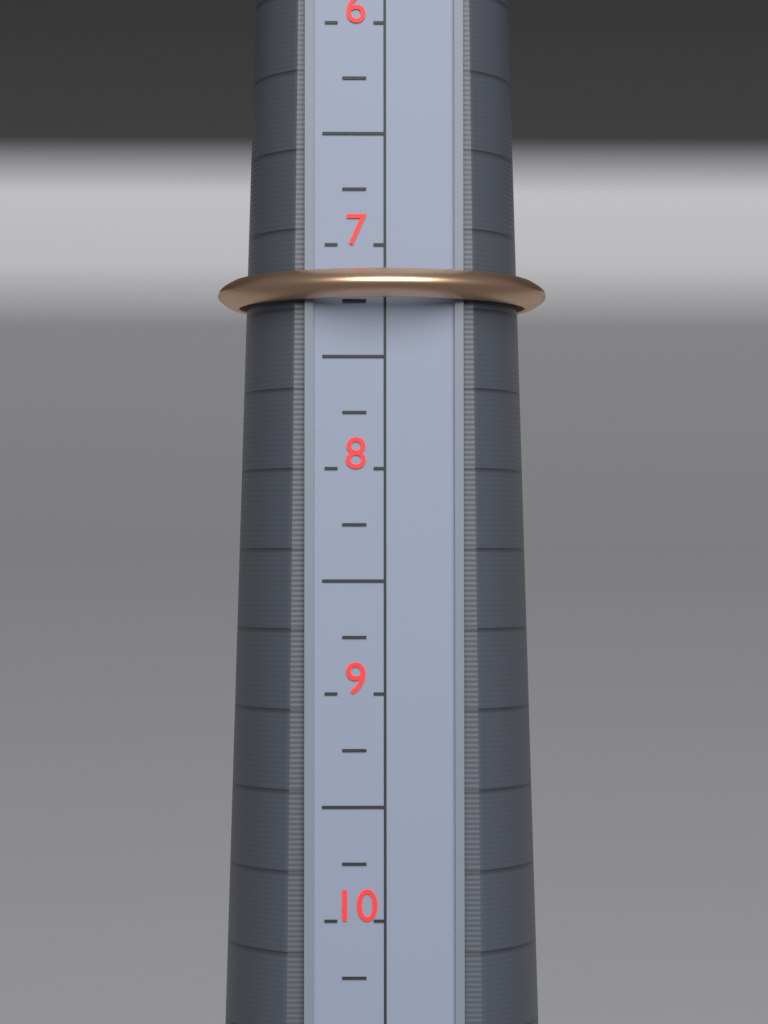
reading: 7.25 (no unit)
